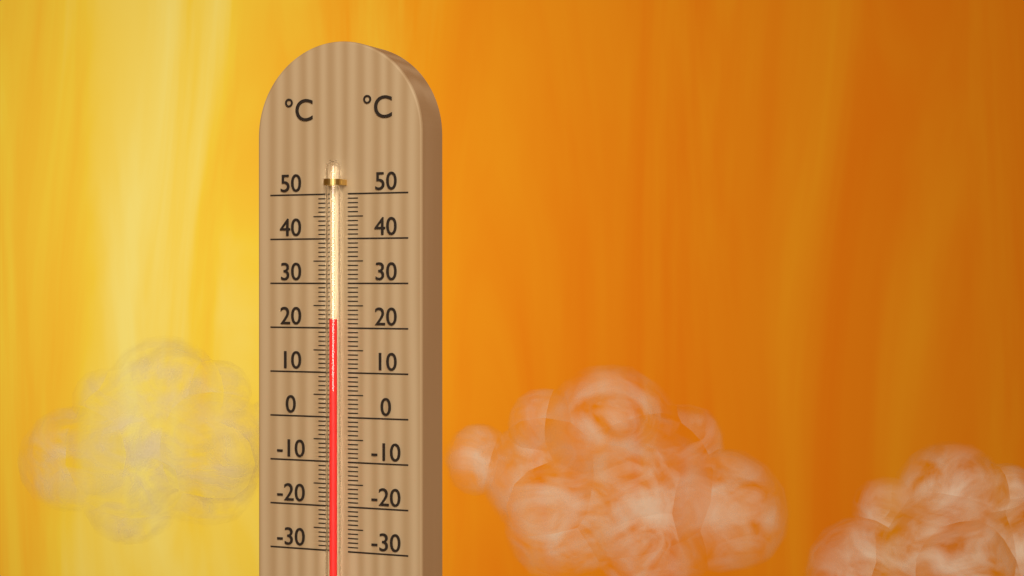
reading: 22 °C
